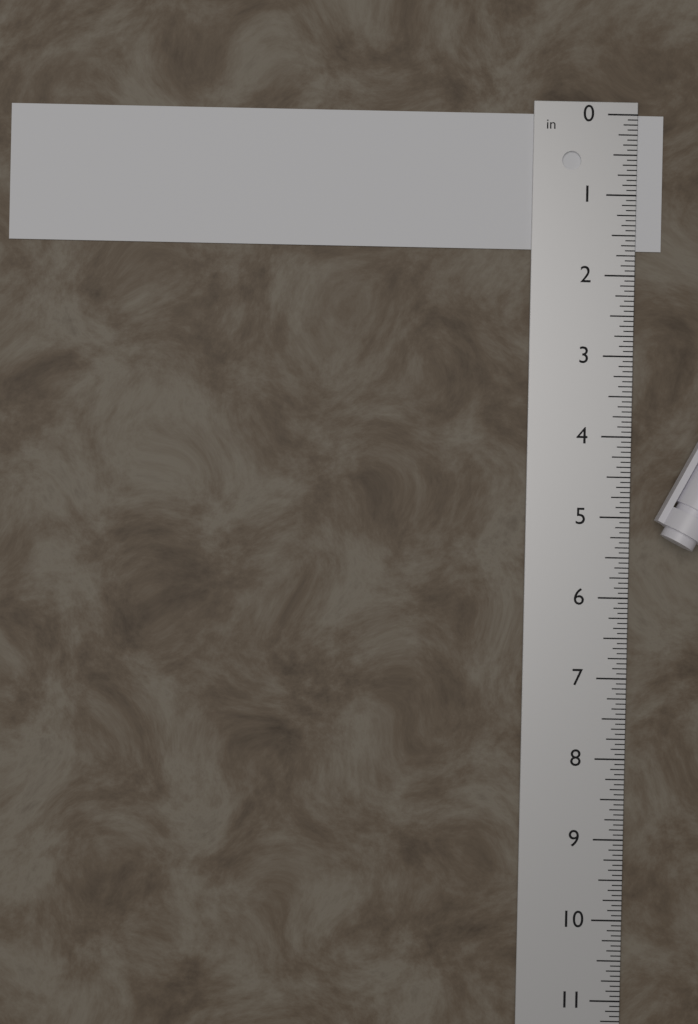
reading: 1.6875 in
